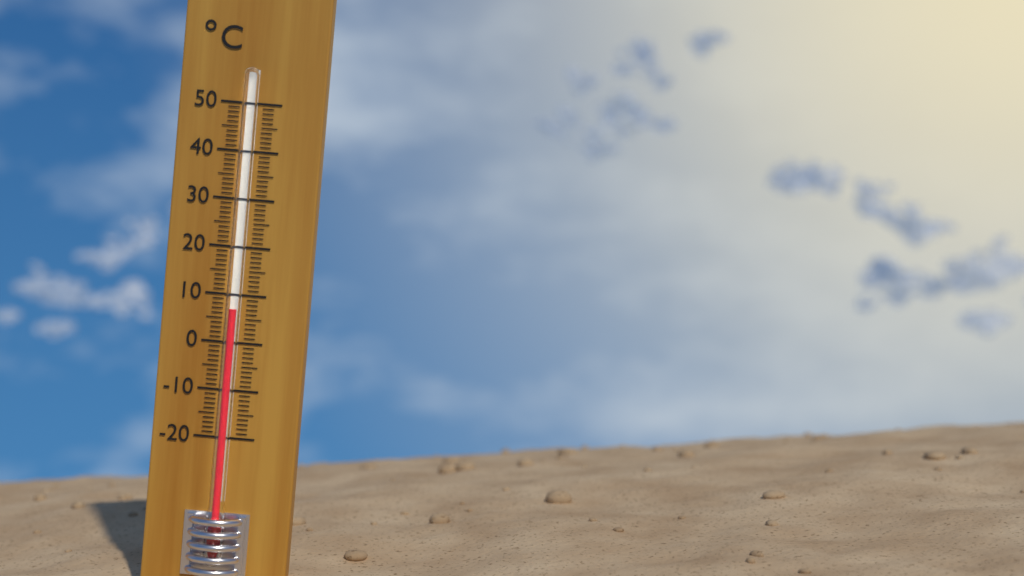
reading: 7 °C
